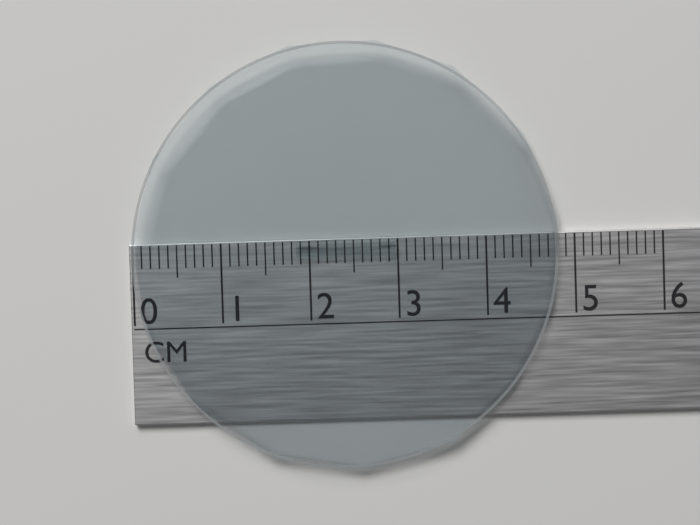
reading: 4.8 cm
